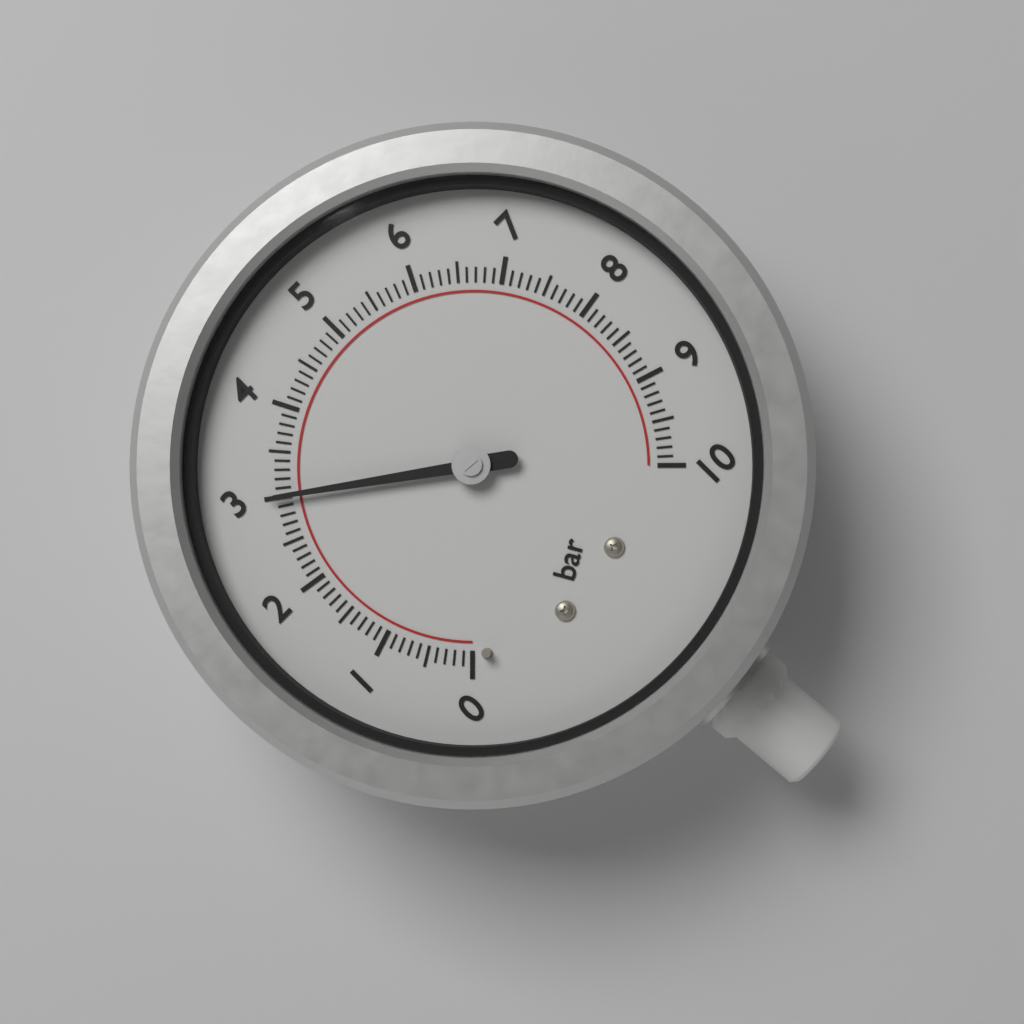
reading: 3.0 bar
